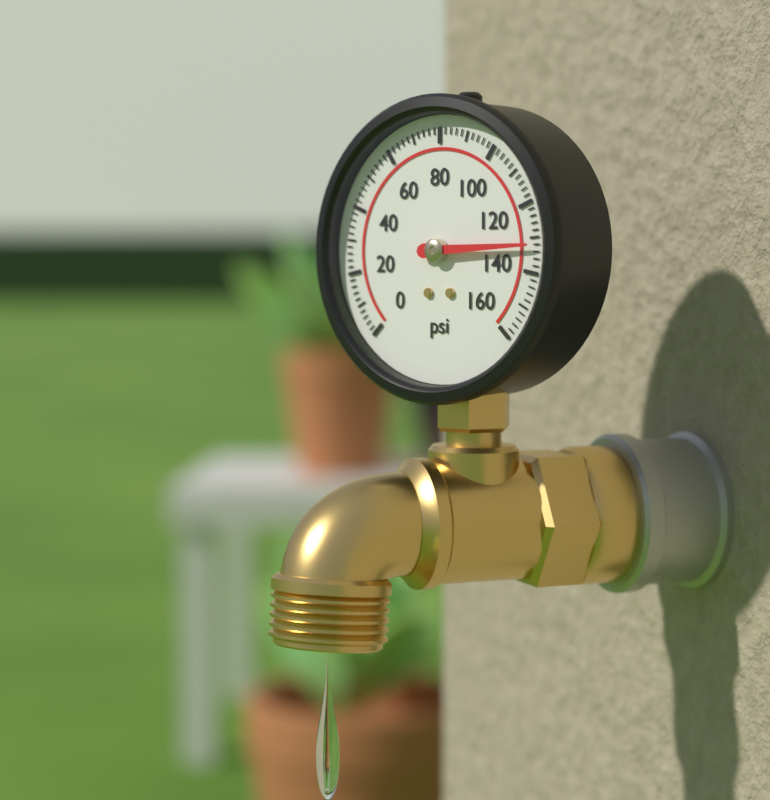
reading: 132 psi
